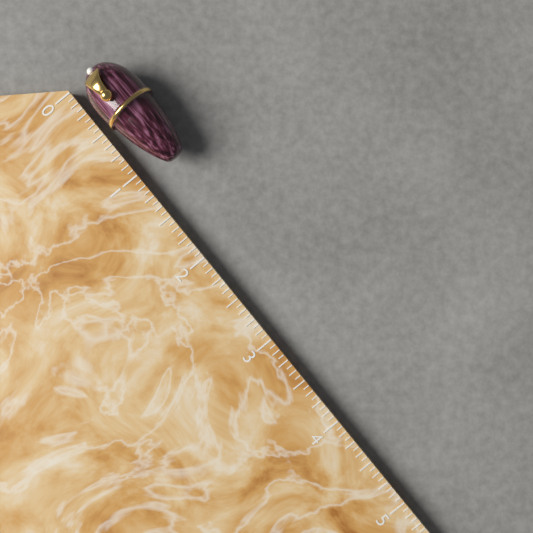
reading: 1.1250 (no unit)
